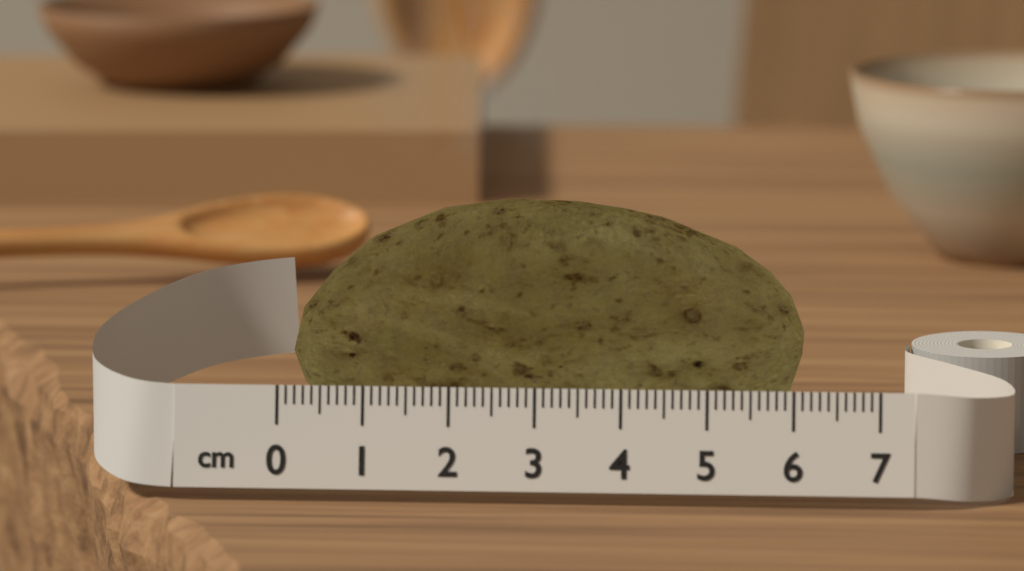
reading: 6.1 cm
